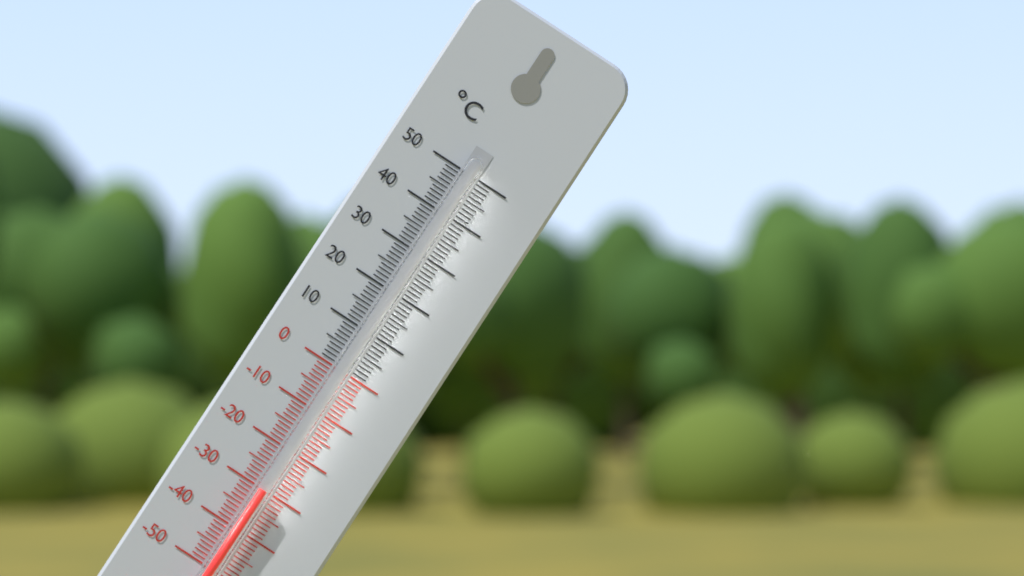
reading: -30 °C
